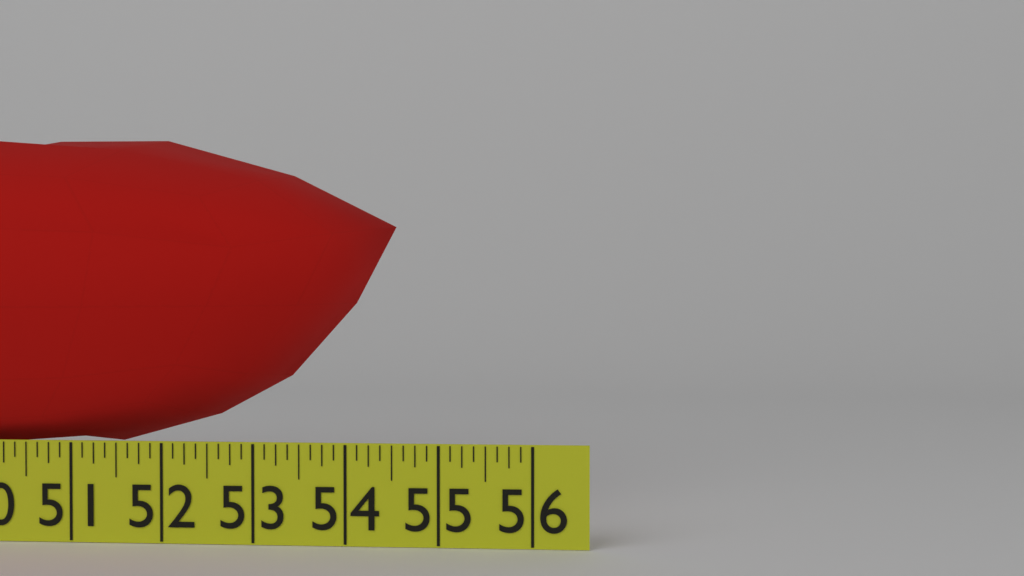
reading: 54.375 in
